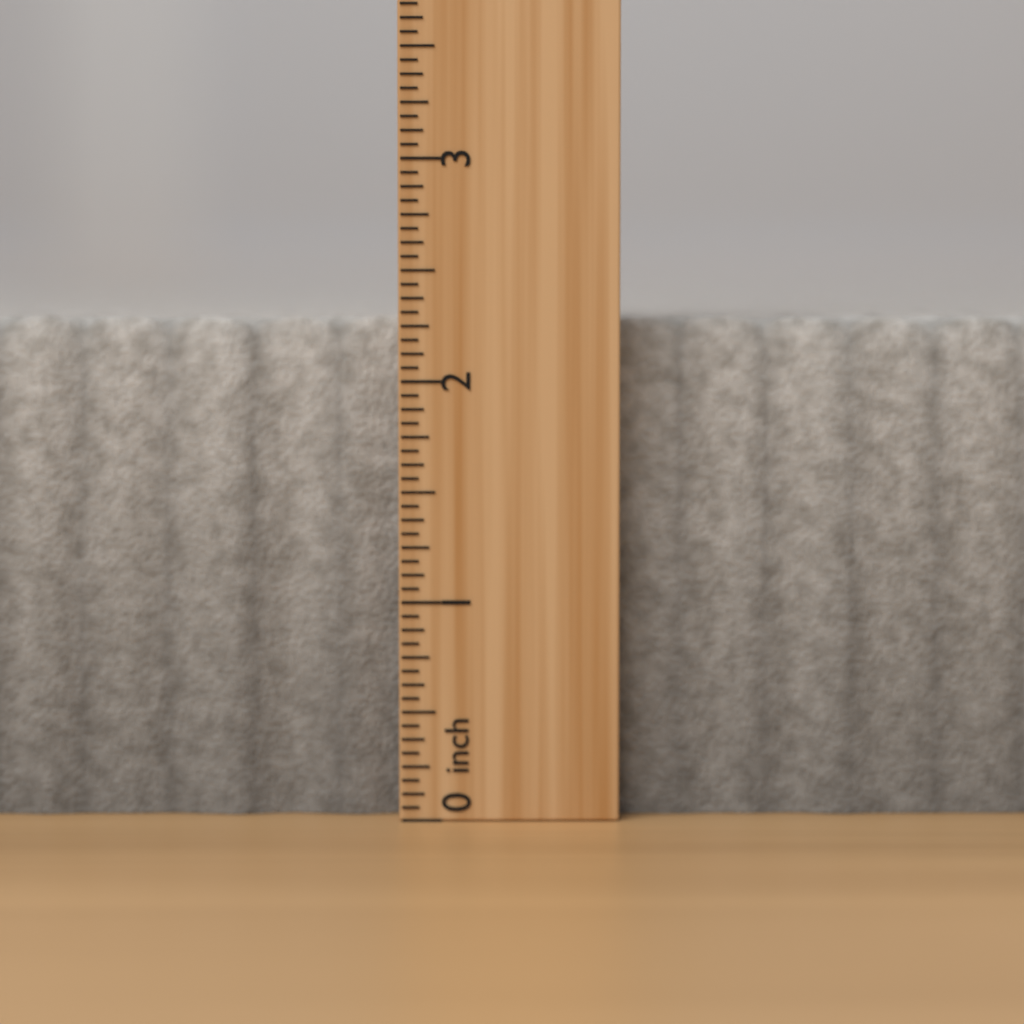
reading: 2.3125 inch
